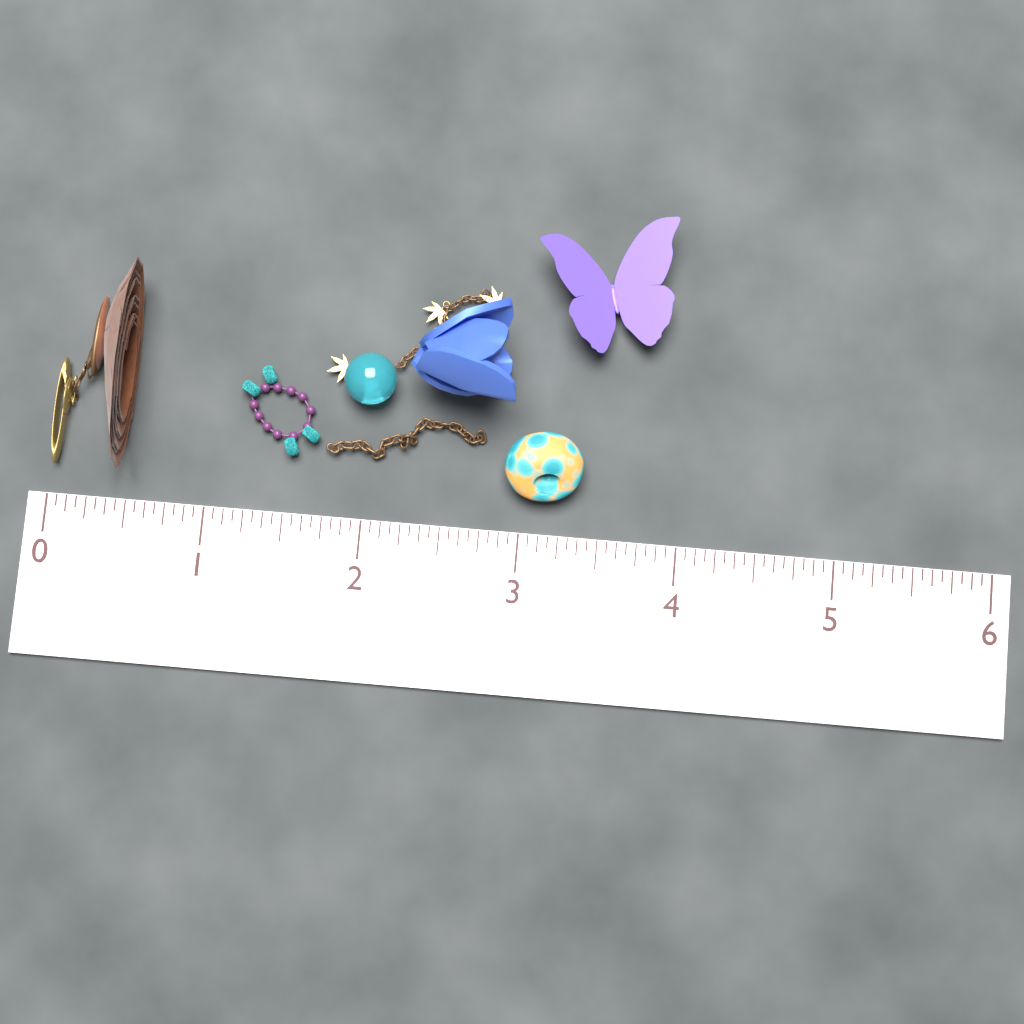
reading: 0.5000 (no unit)
